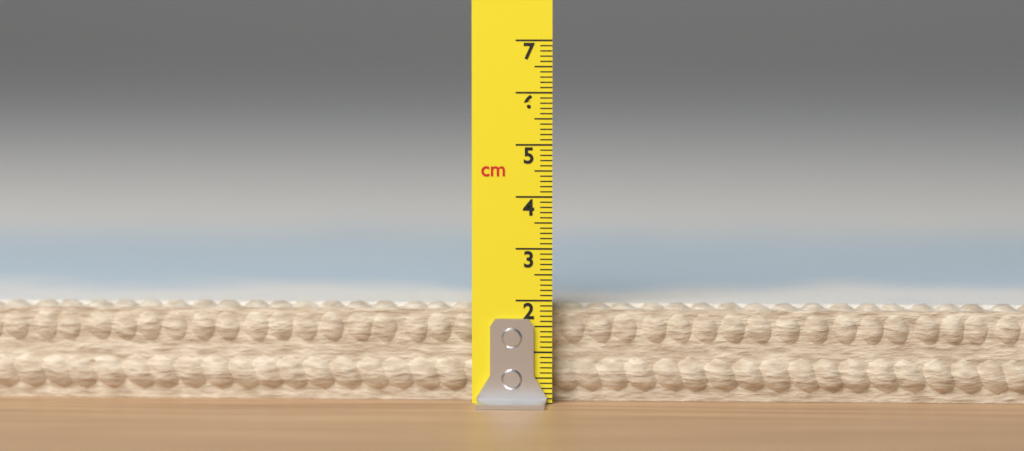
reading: 1.9 cm
